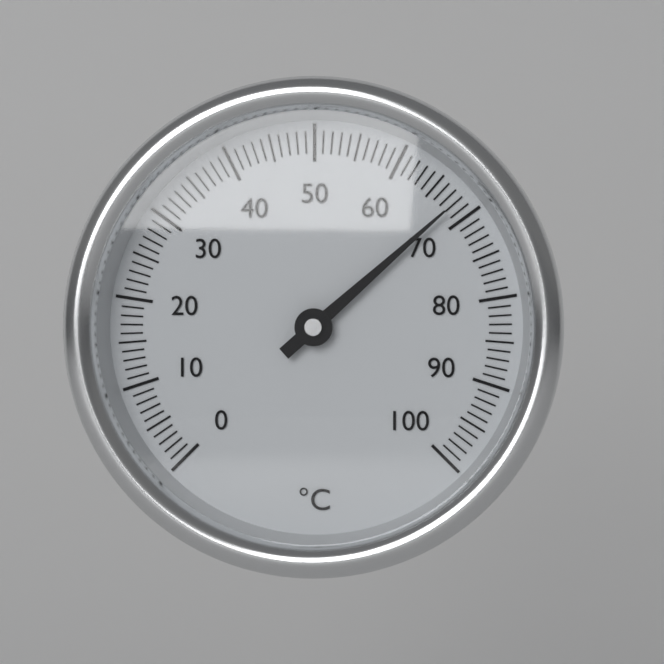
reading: 68 °C
